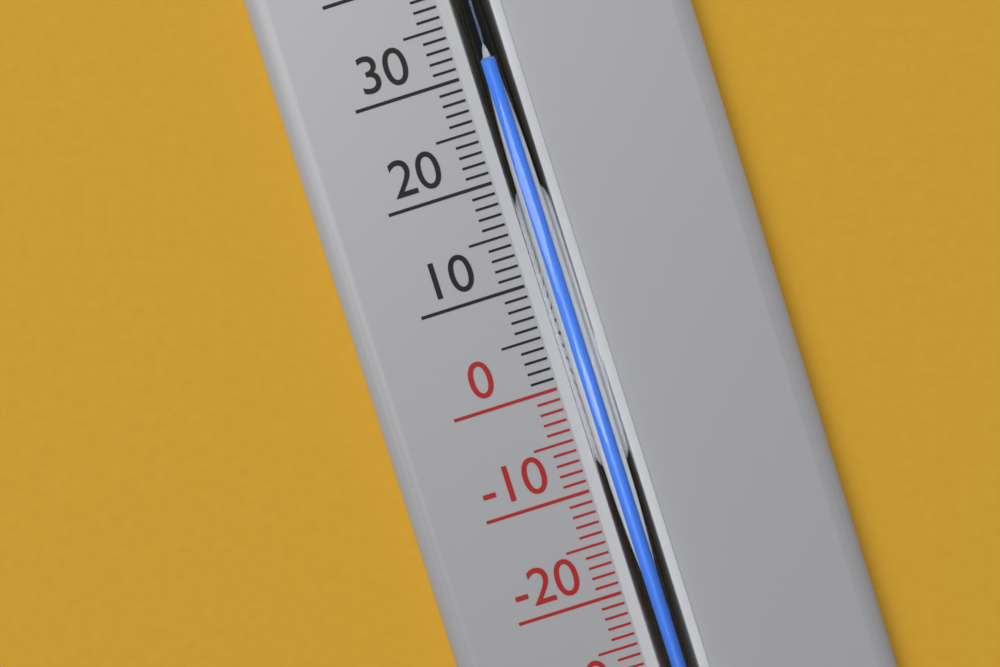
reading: 30 °C
